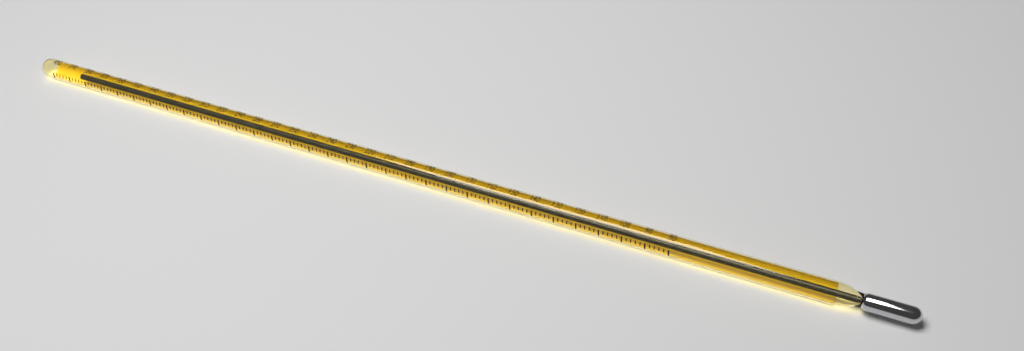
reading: 386 (no unit)
